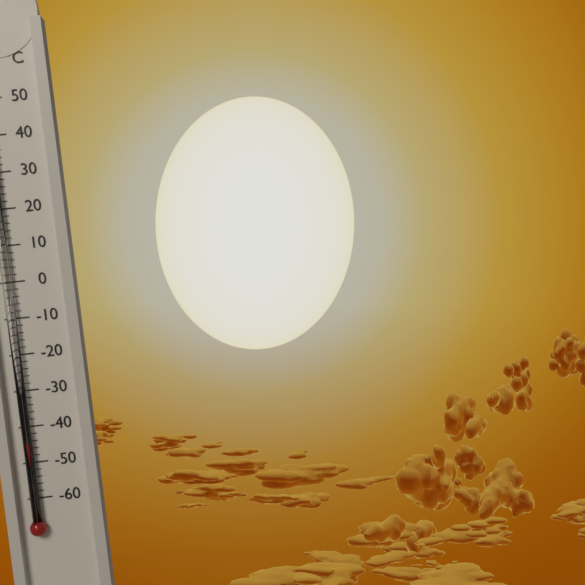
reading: -44 °C
